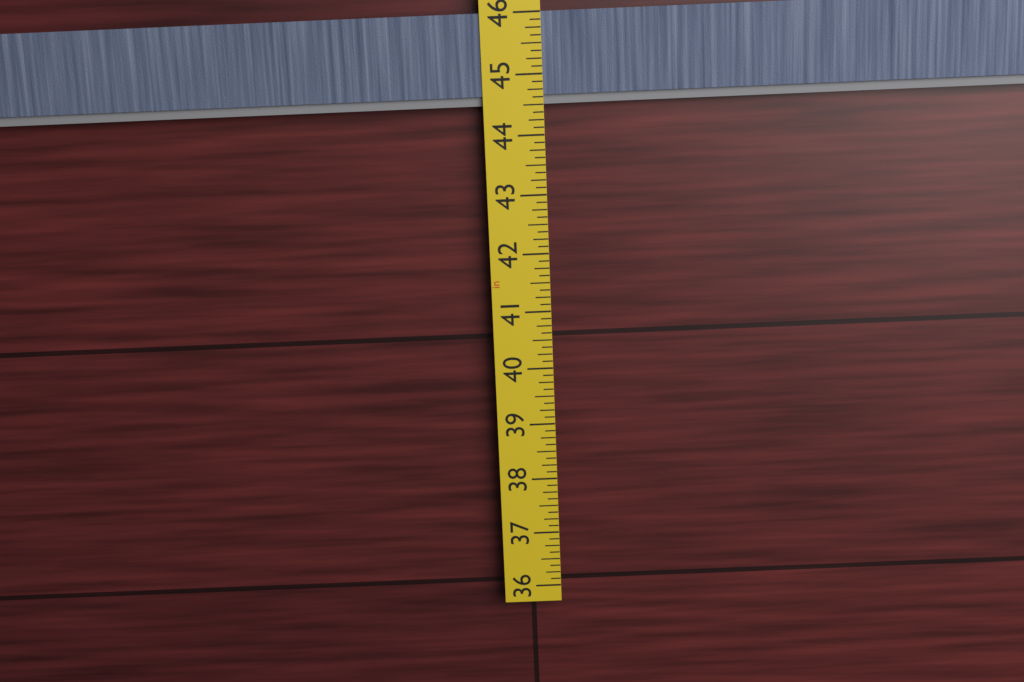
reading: 44.500 in
